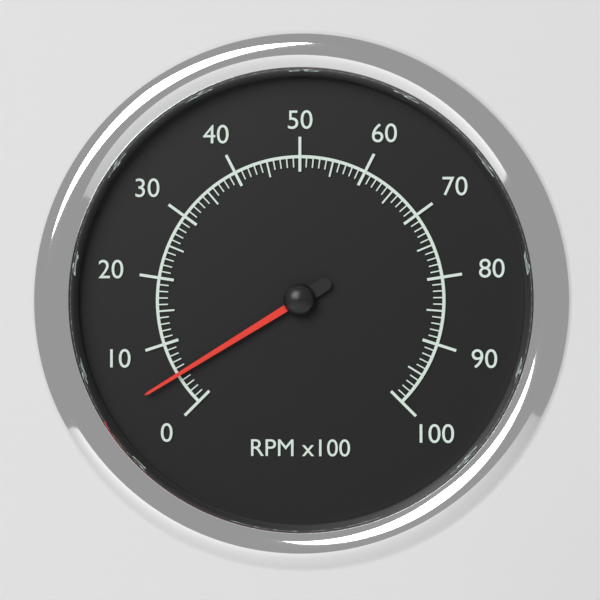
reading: 5 RPM x100
